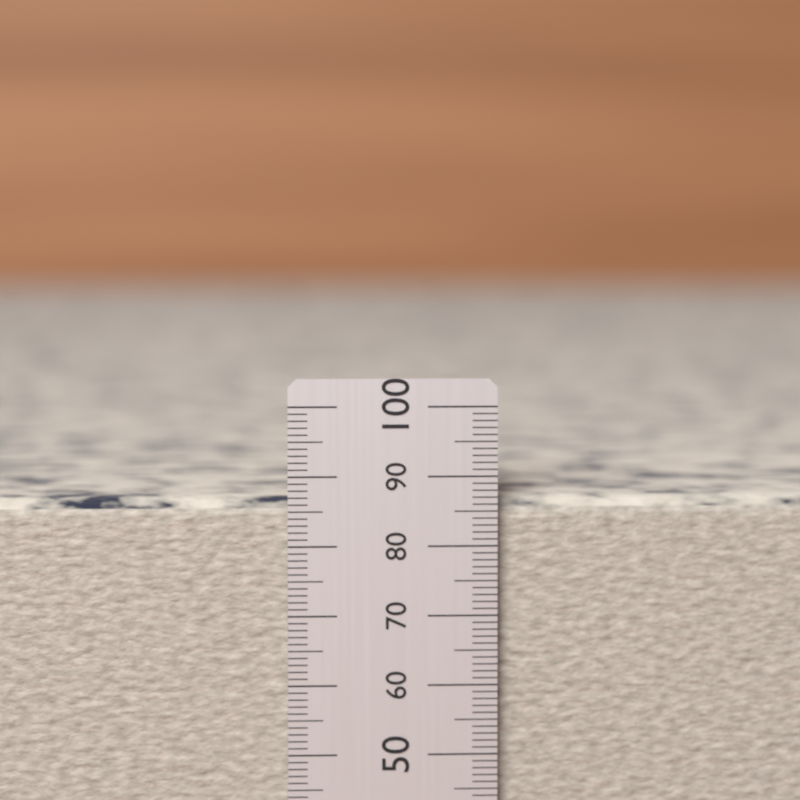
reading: 88 (no unit)
